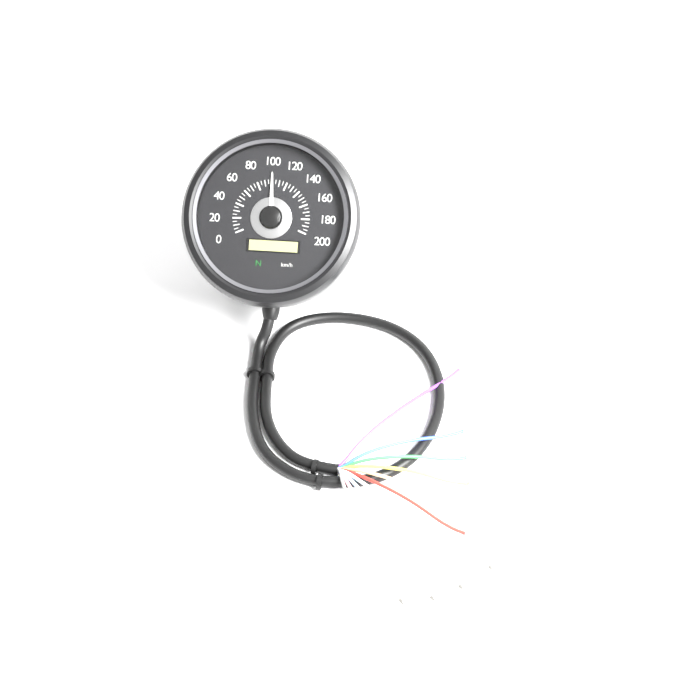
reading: 100 km/h
